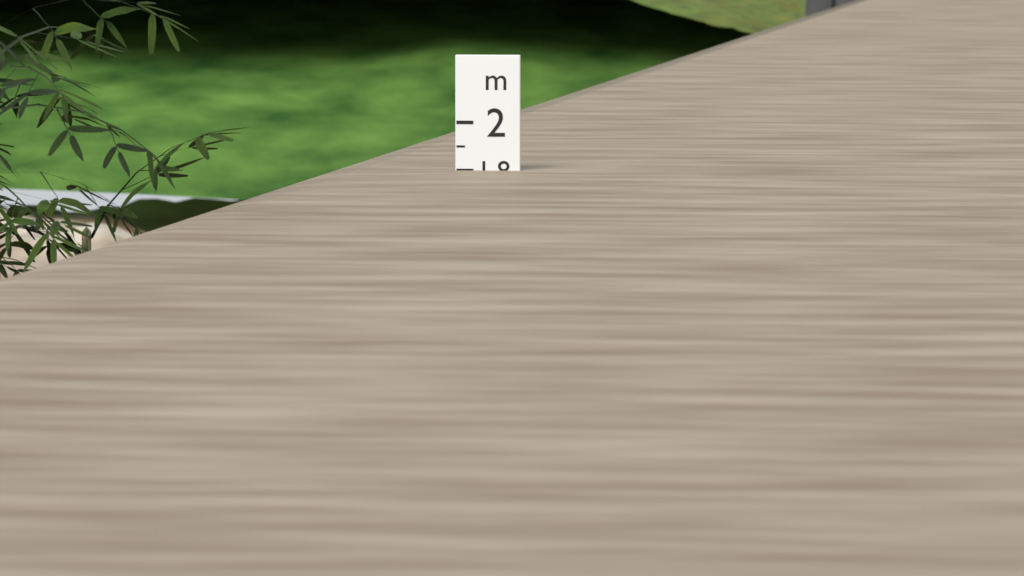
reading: 1.8 m
